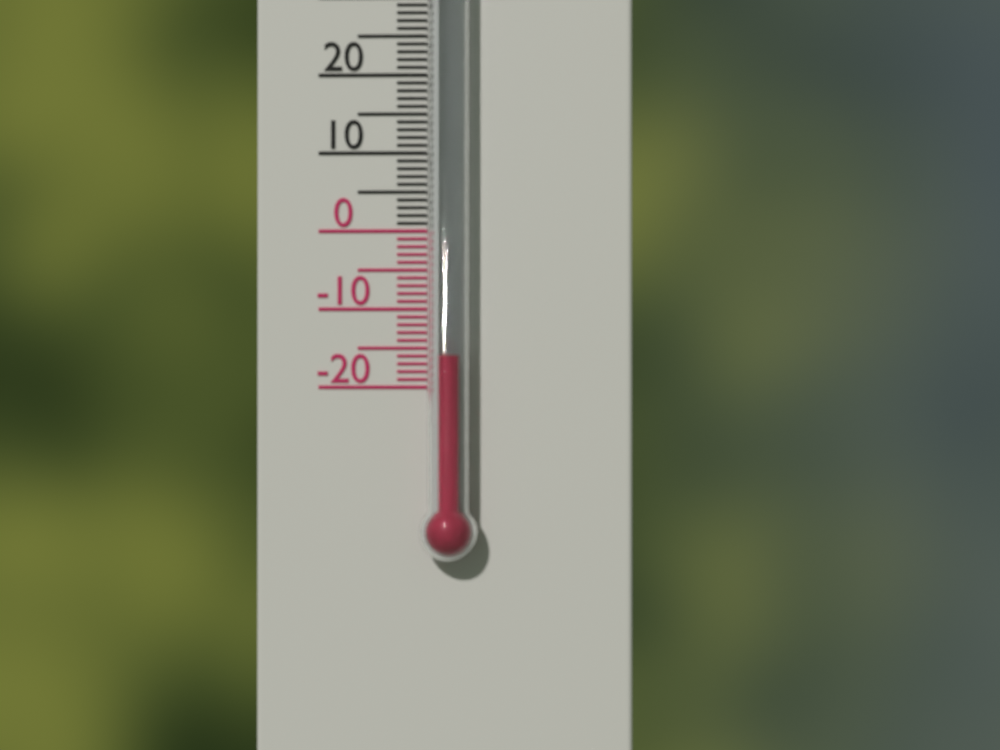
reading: -16 °C
